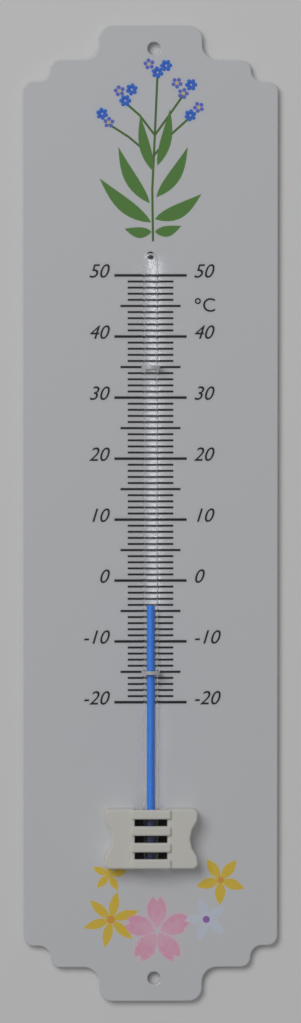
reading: -4 °C
